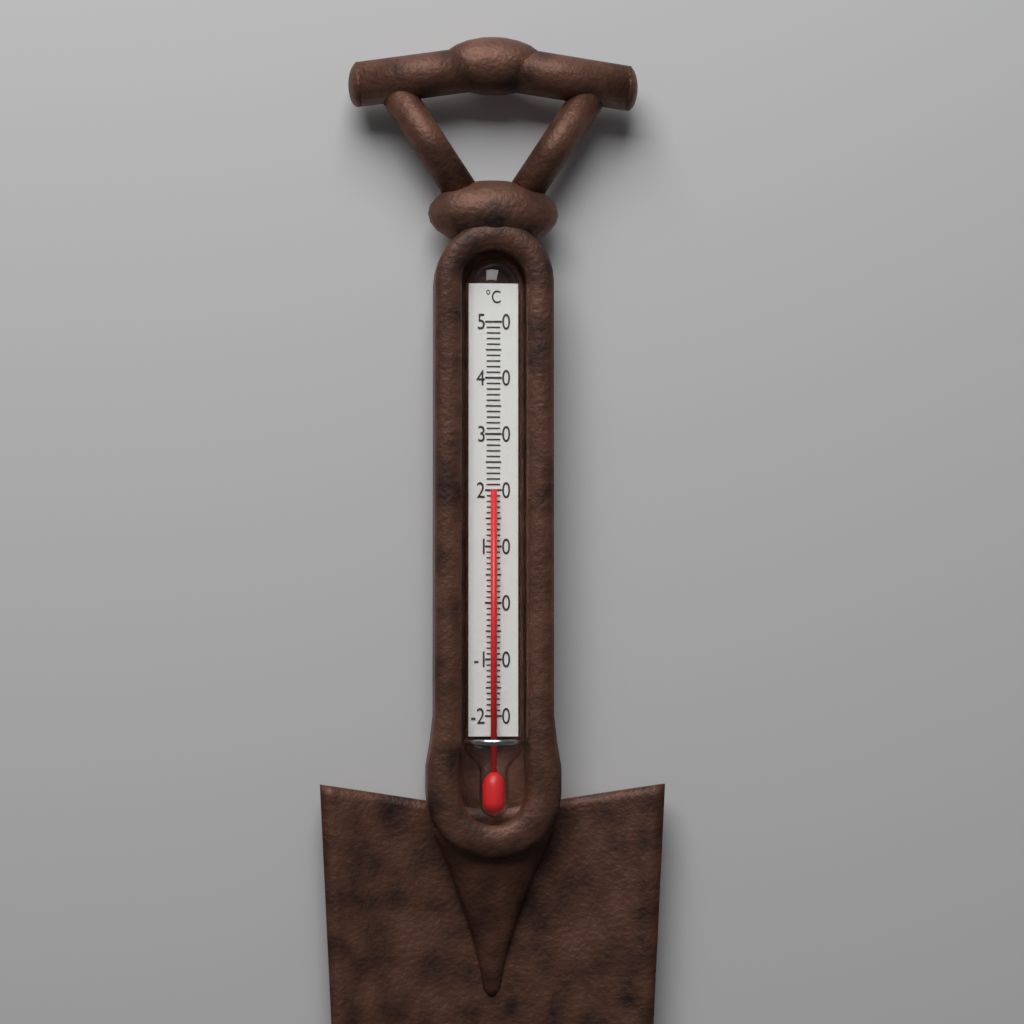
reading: 20 °C
